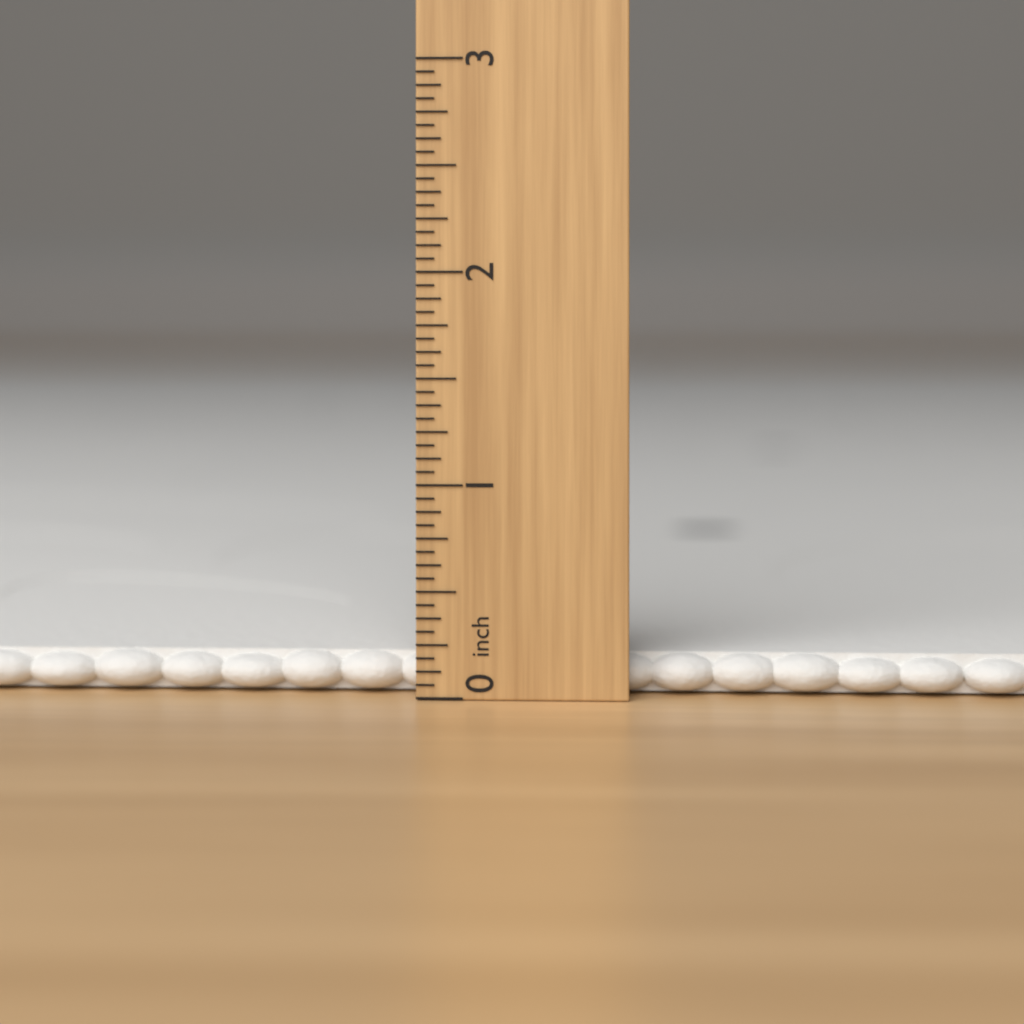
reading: 0.1875 inch
